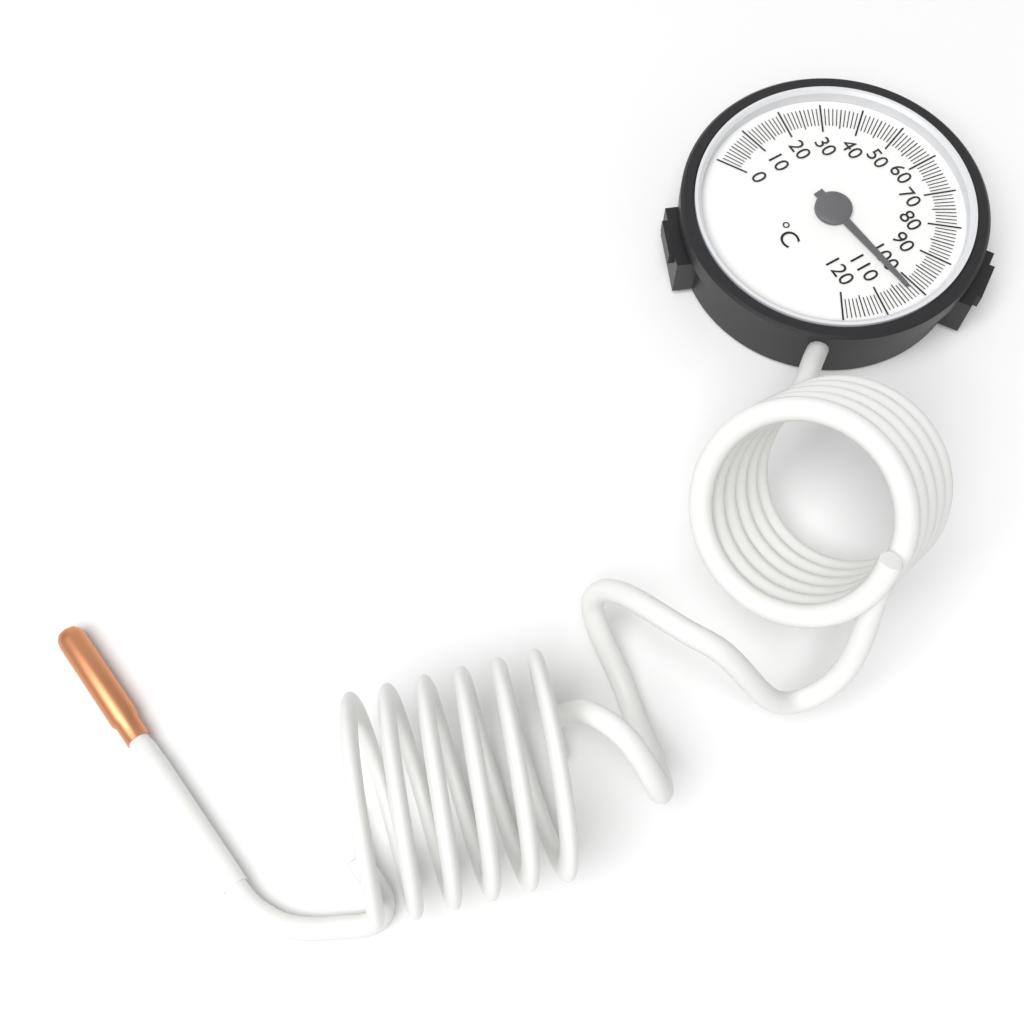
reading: 102 °C
